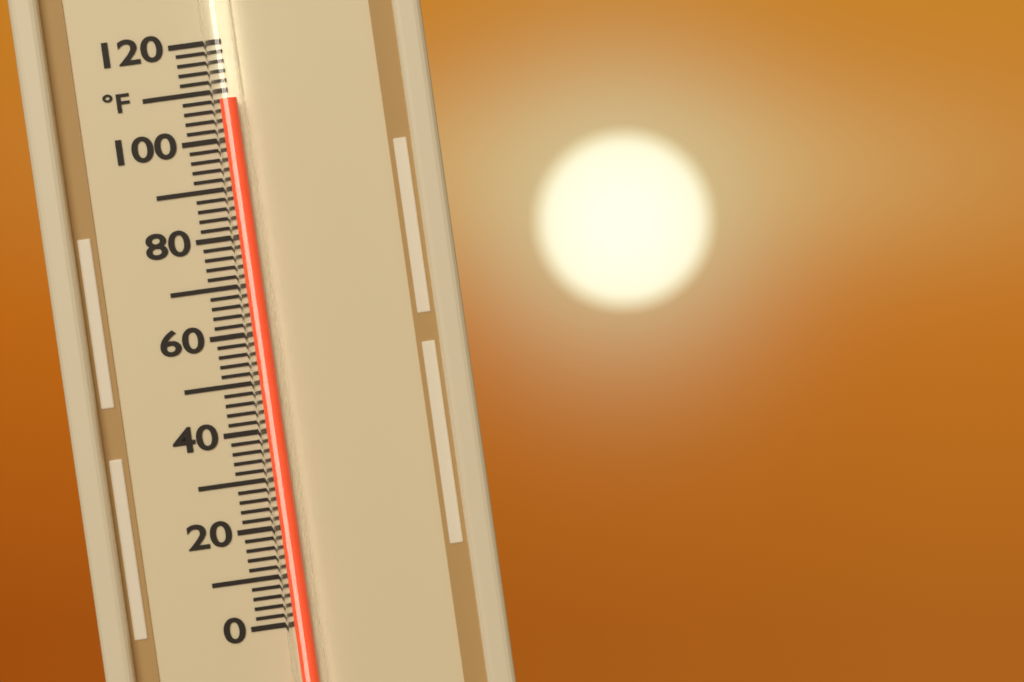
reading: 108 °F
